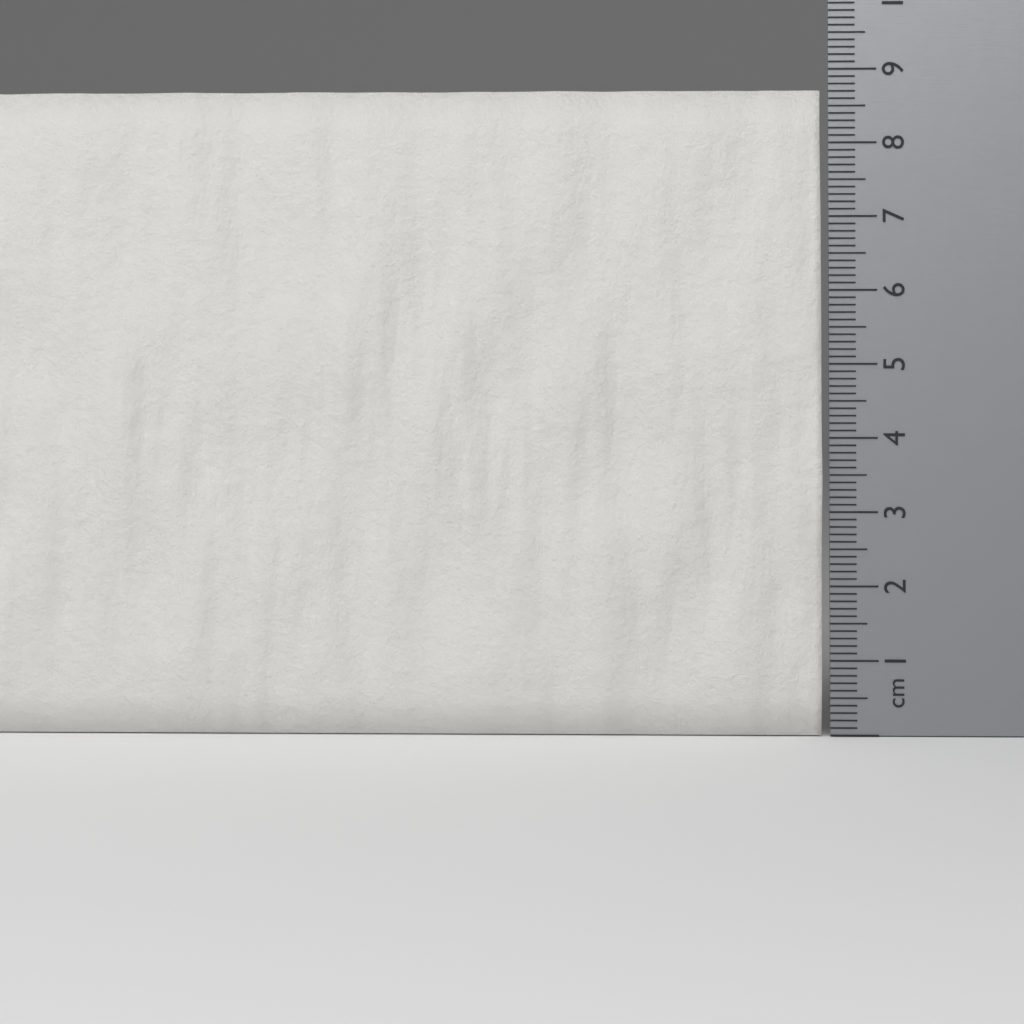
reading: 8.7 cm
